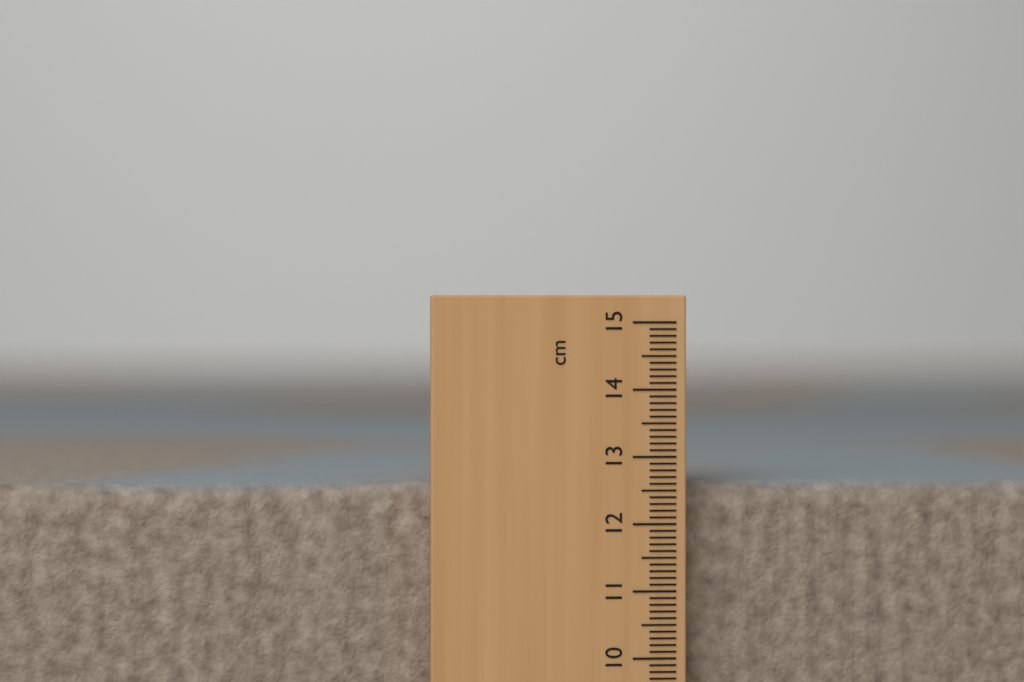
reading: 12.6 cm
